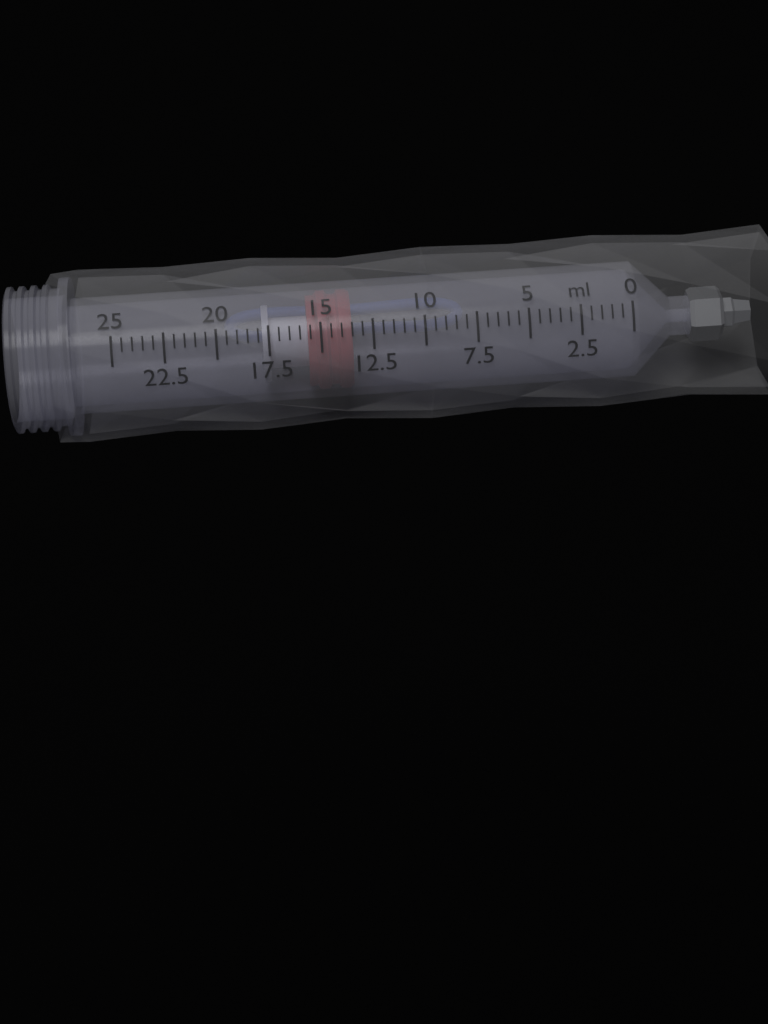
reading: 13.5 ml
